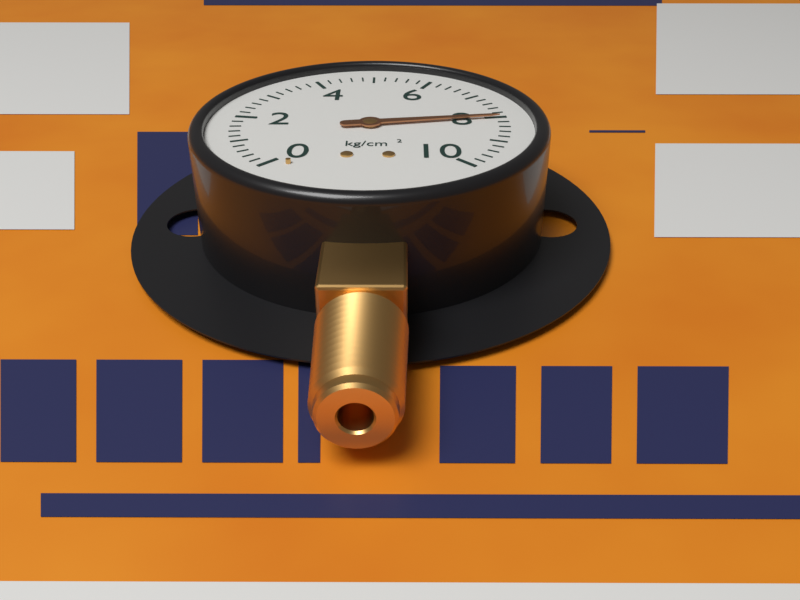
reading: 8.0 kg/cm²
